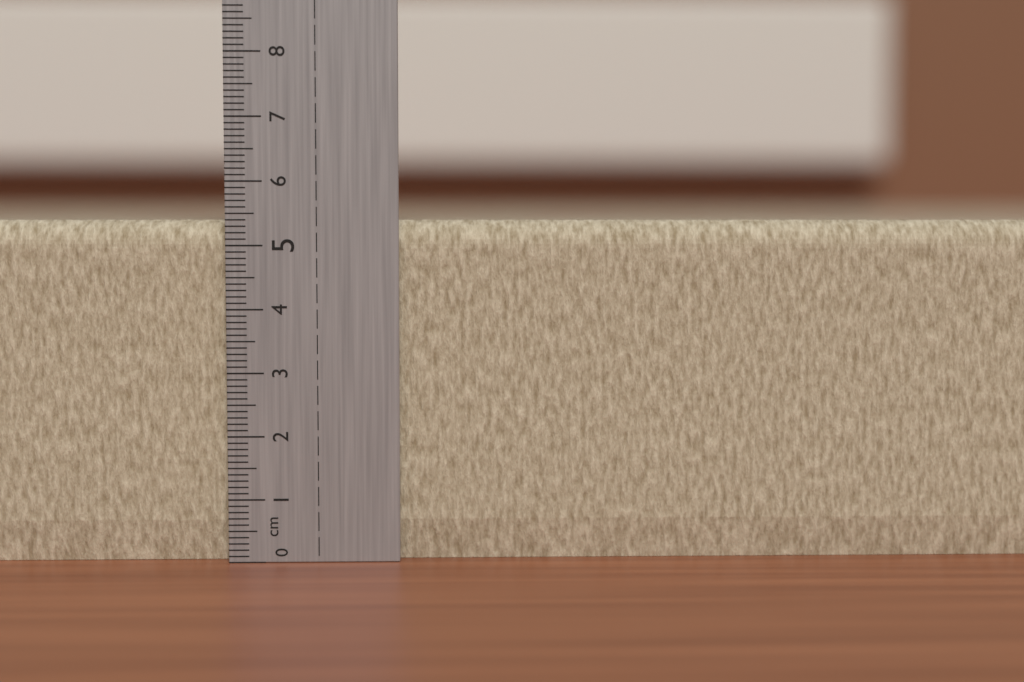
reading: 5.4 cm
